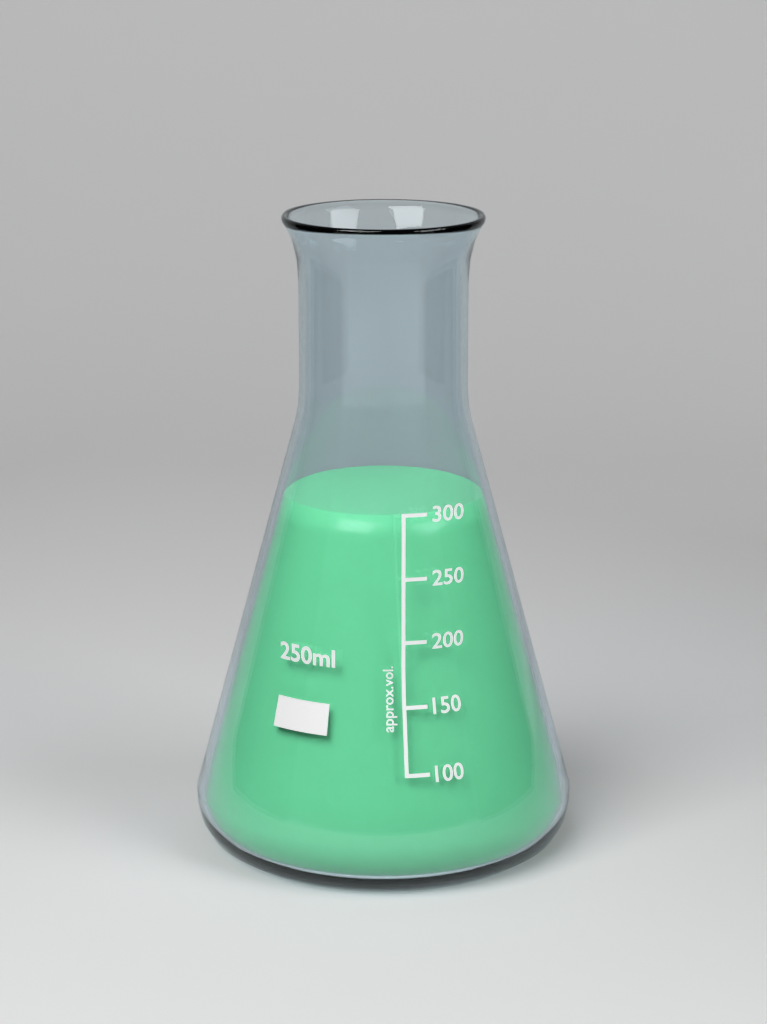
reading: 290 ml
